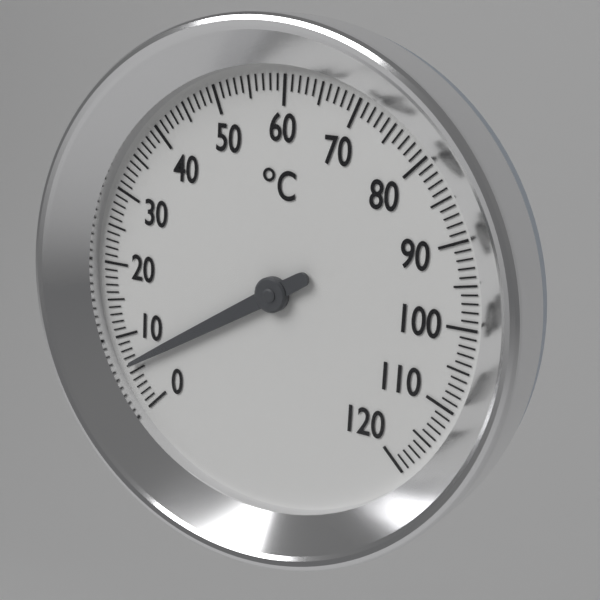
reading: 6 °C
